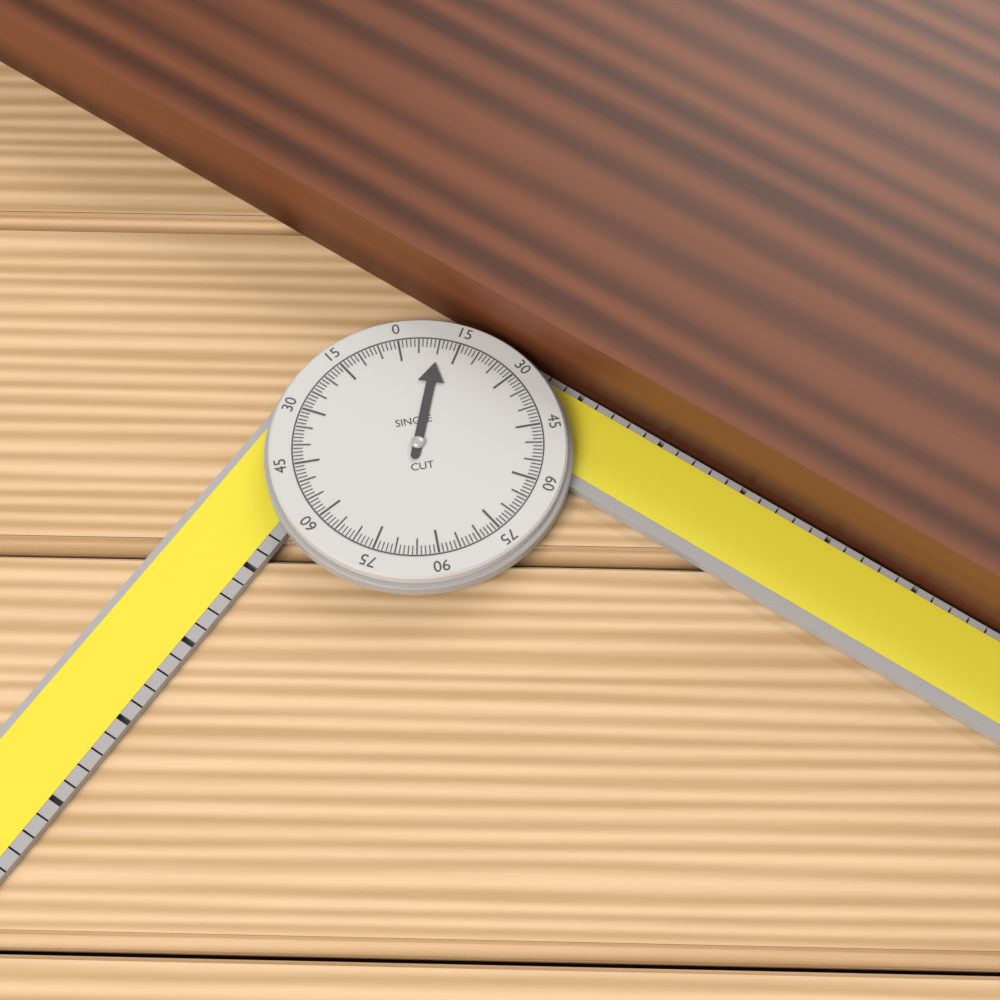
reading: 10 °
